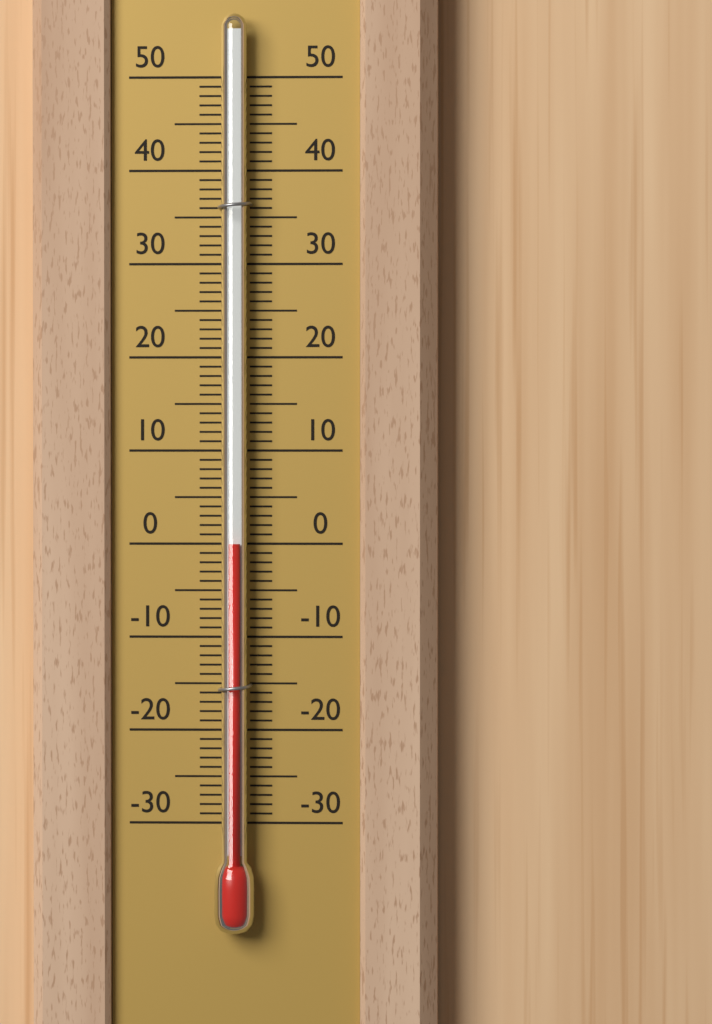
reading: 0 (no unit)
